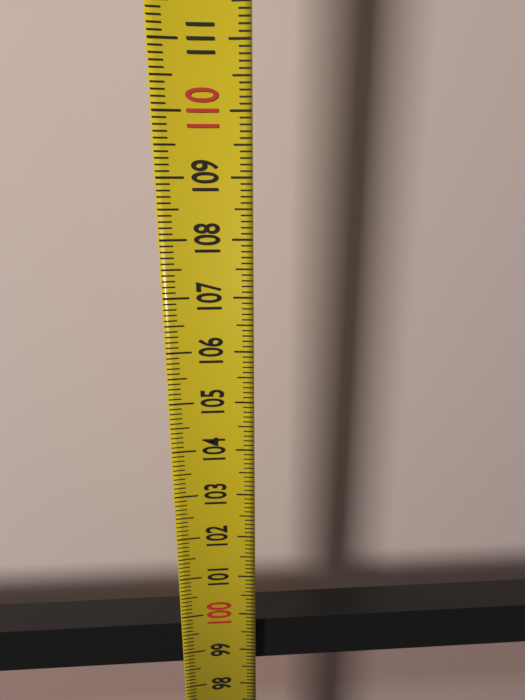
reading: 99.6 (no unit)
